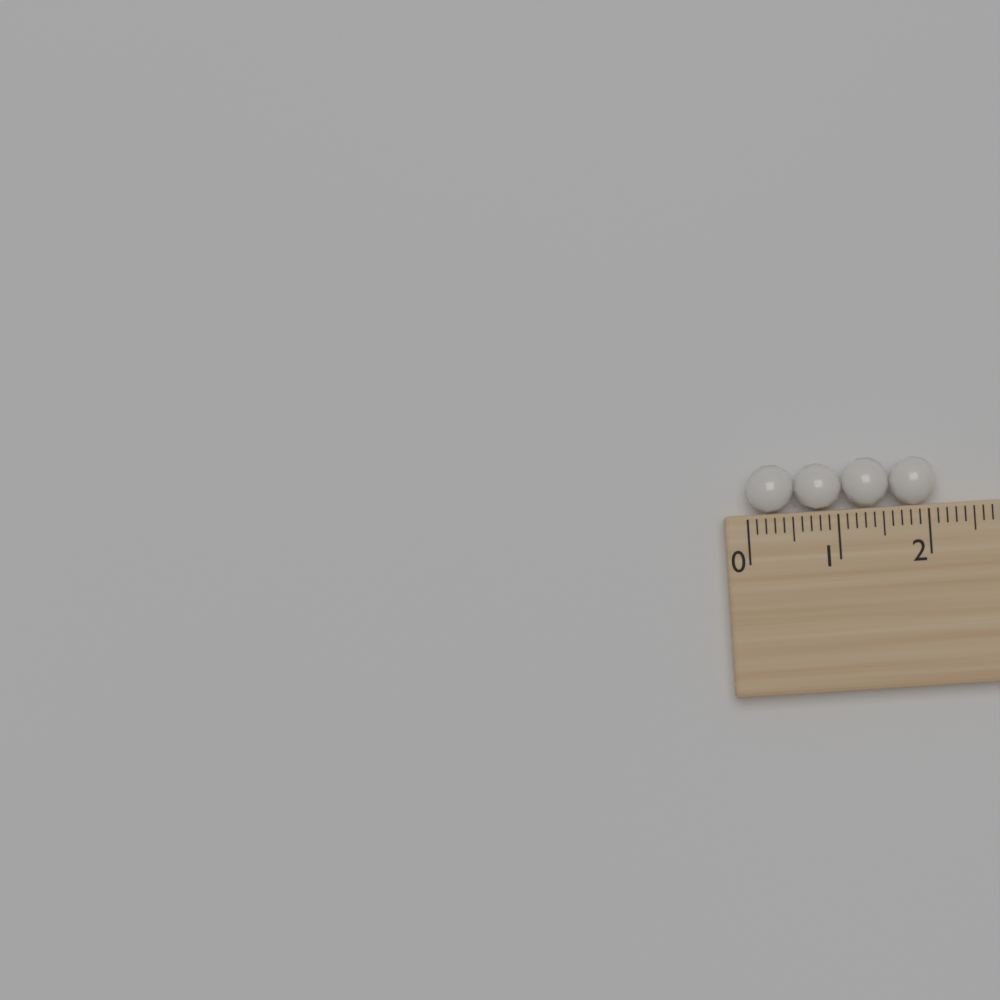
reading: 2.1 (no unit)
